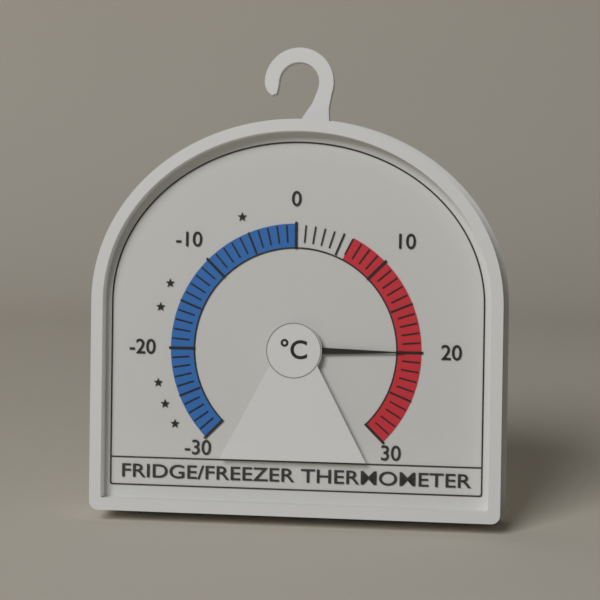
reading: 20 °C
